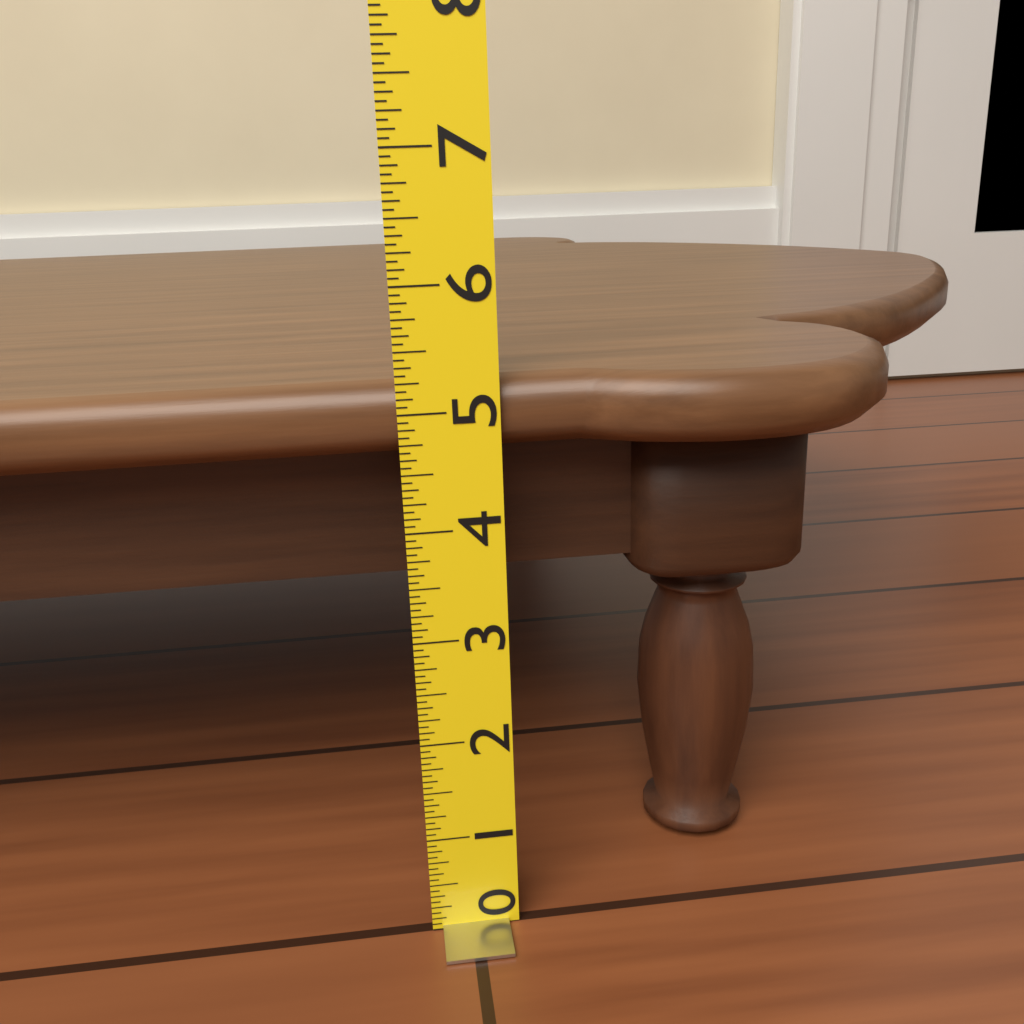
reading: 5.2500 (no unit)
